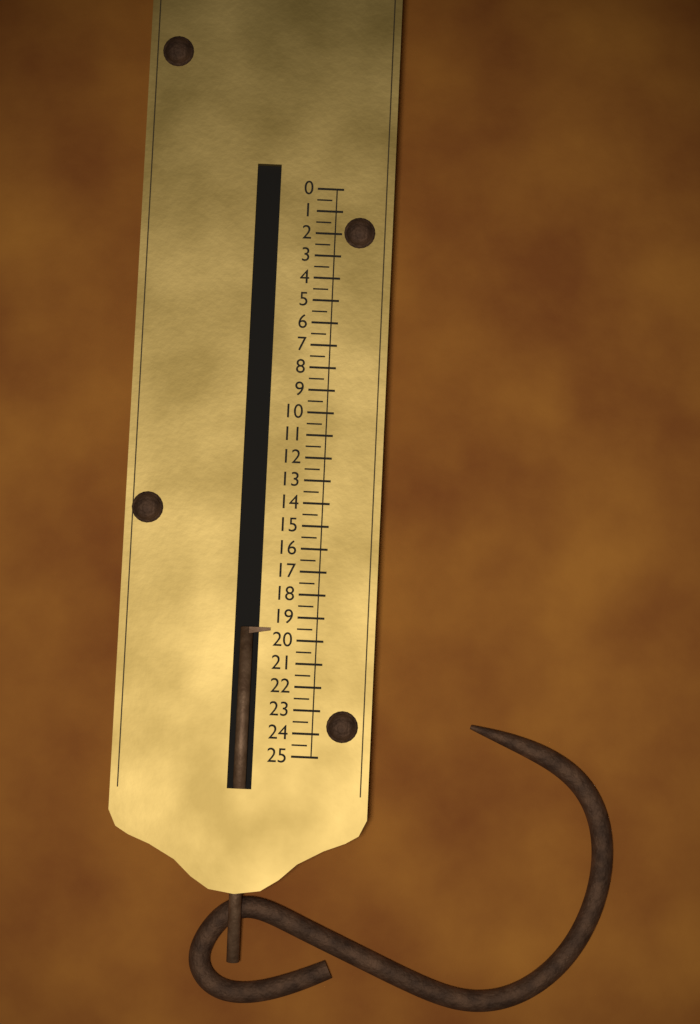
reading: 19.5 (no unit)
